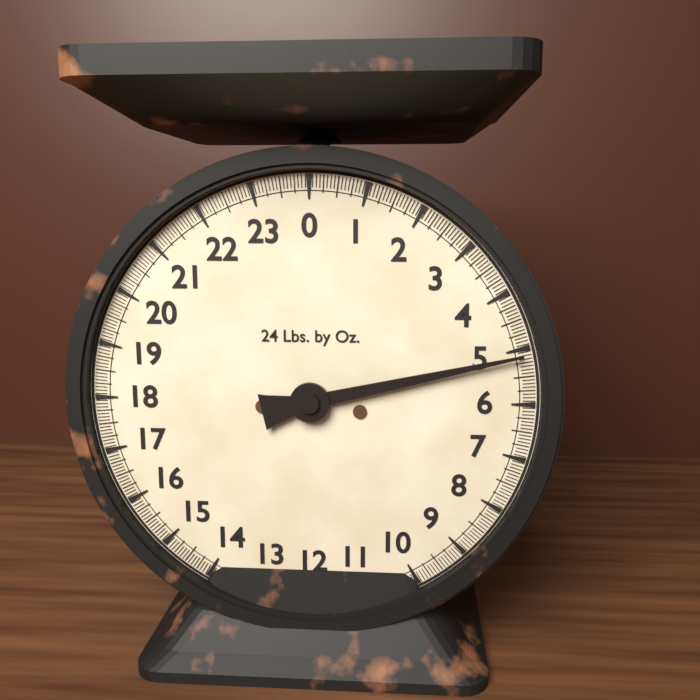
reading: 5.1250 lb
